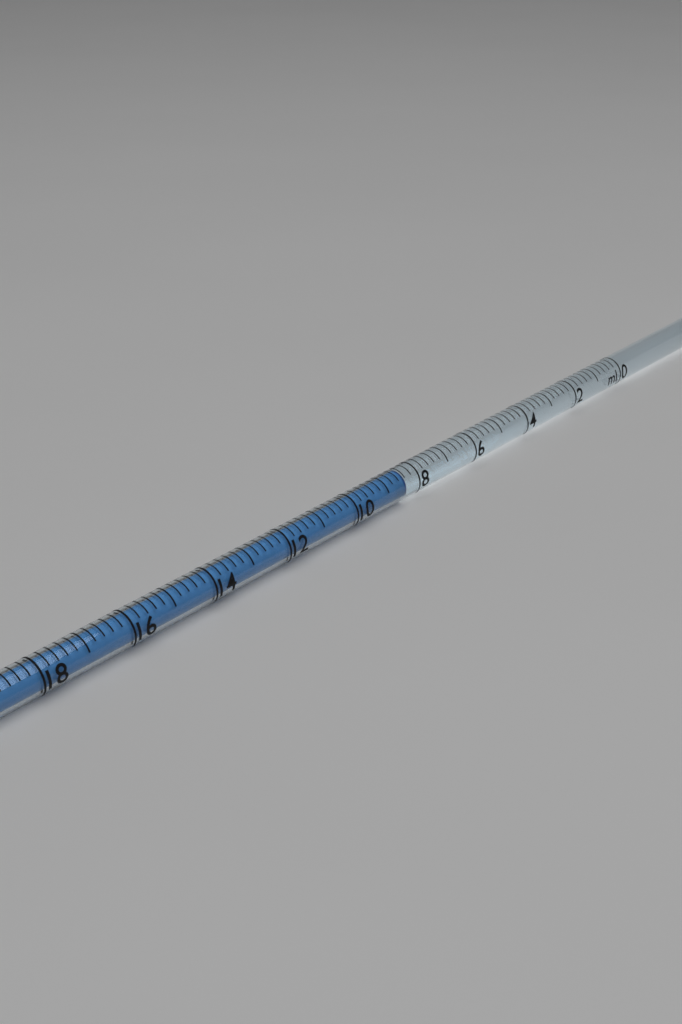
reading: 8.4 ml
